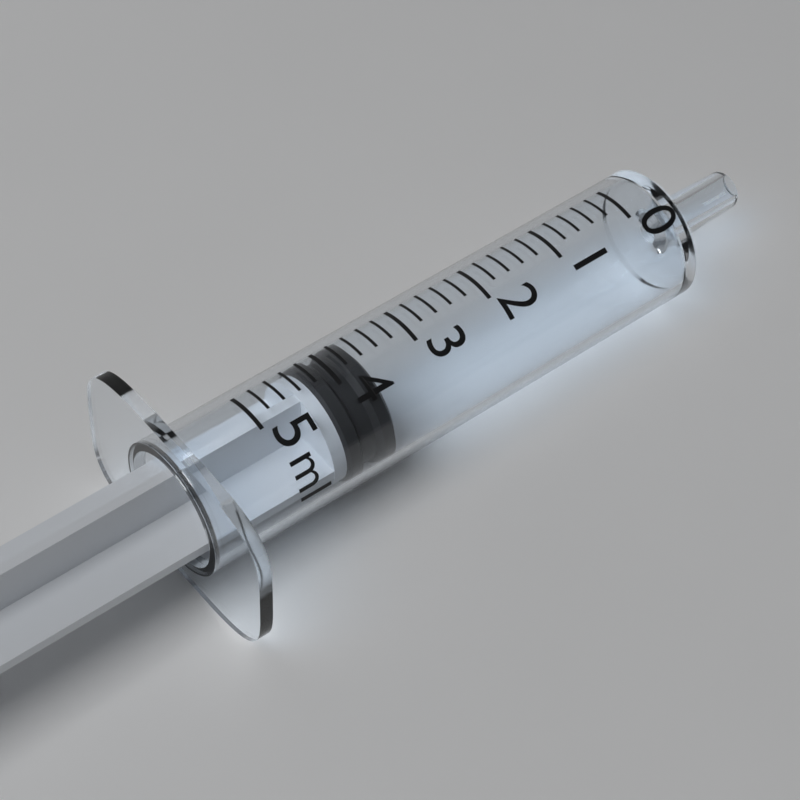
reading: 3.6 ml
